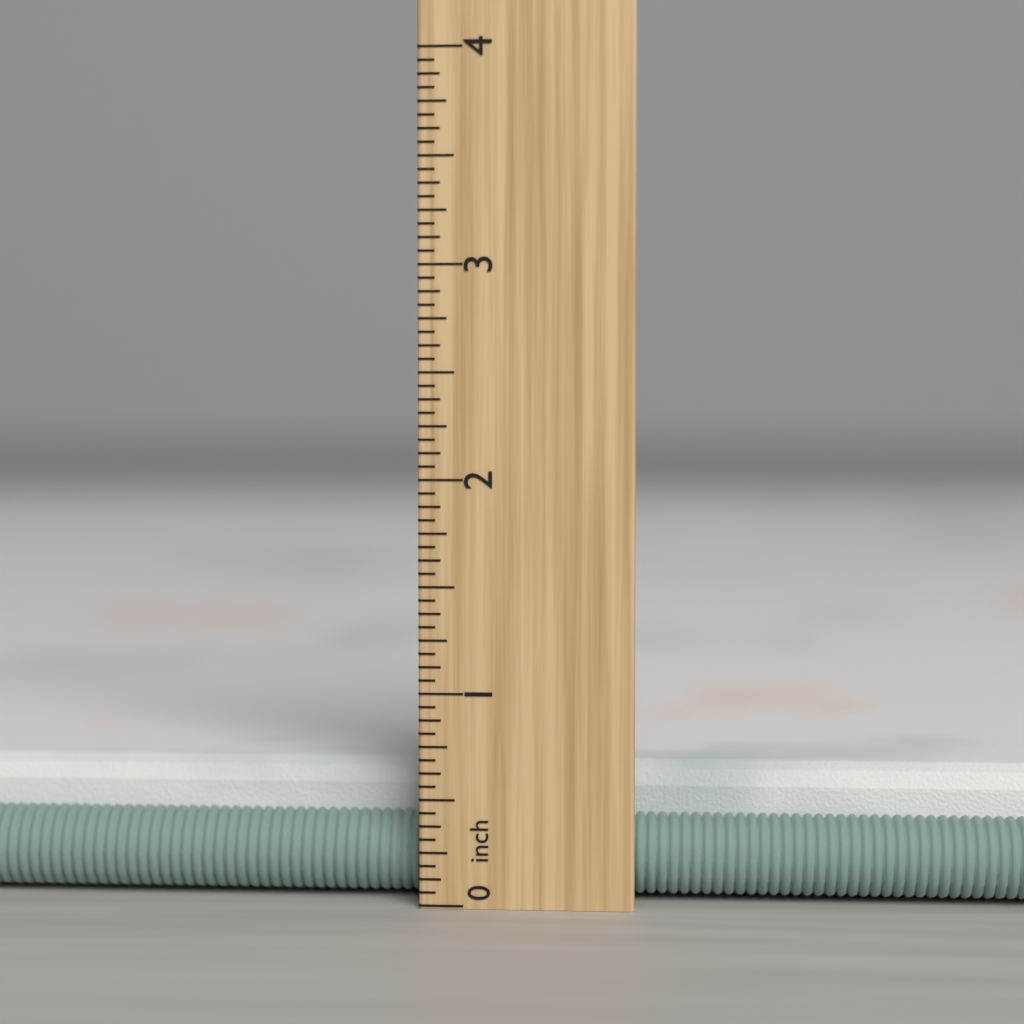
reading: 0.6250 inch
